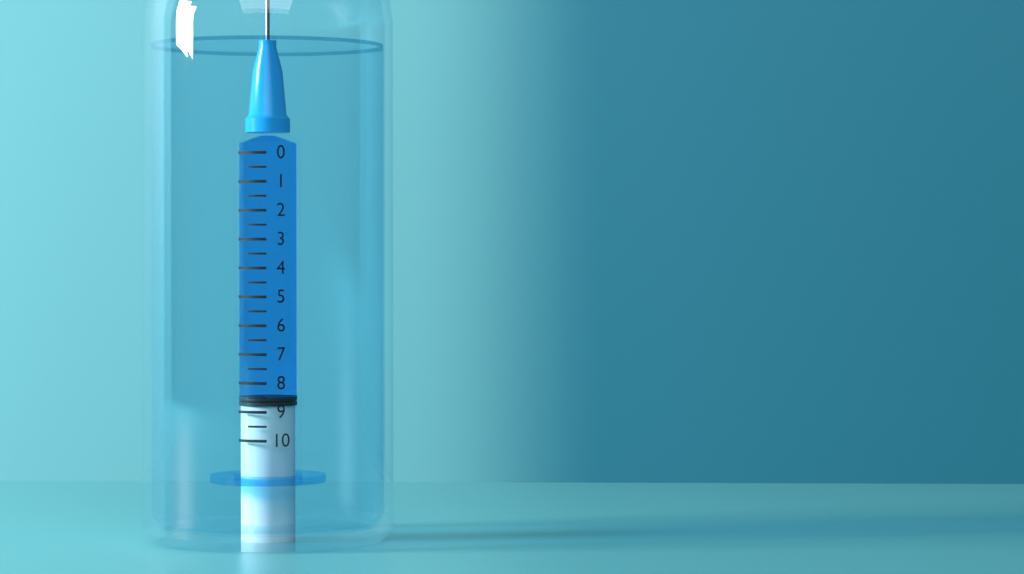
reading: 8.5 (no unit)
